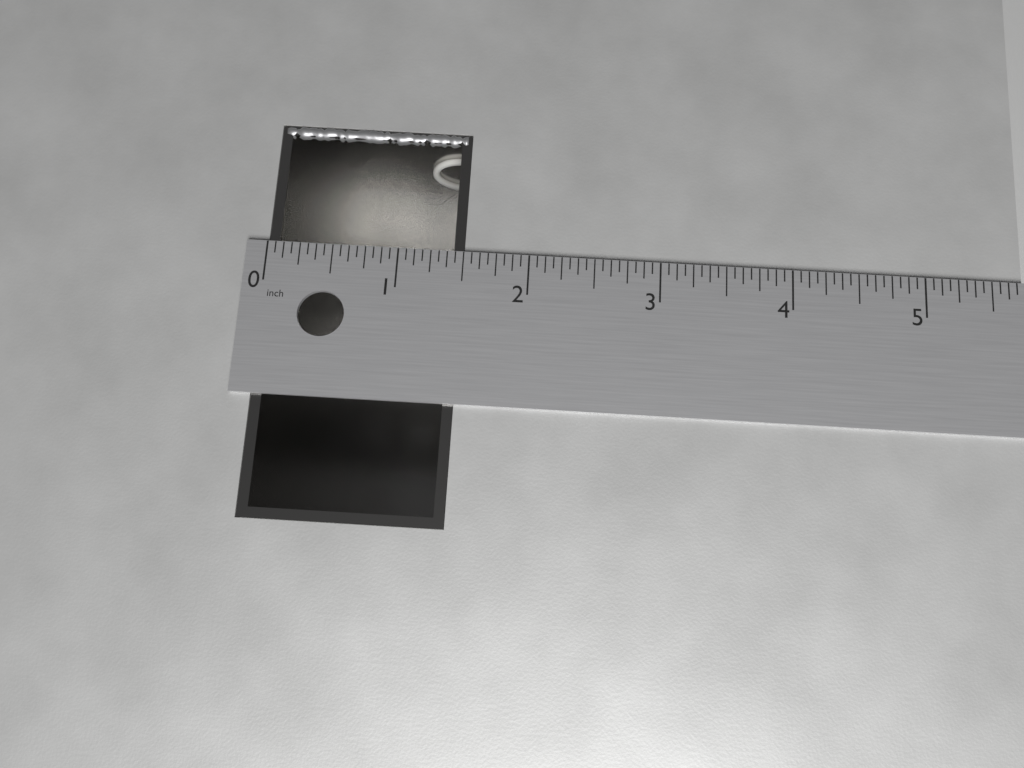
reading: 1.5000 in
